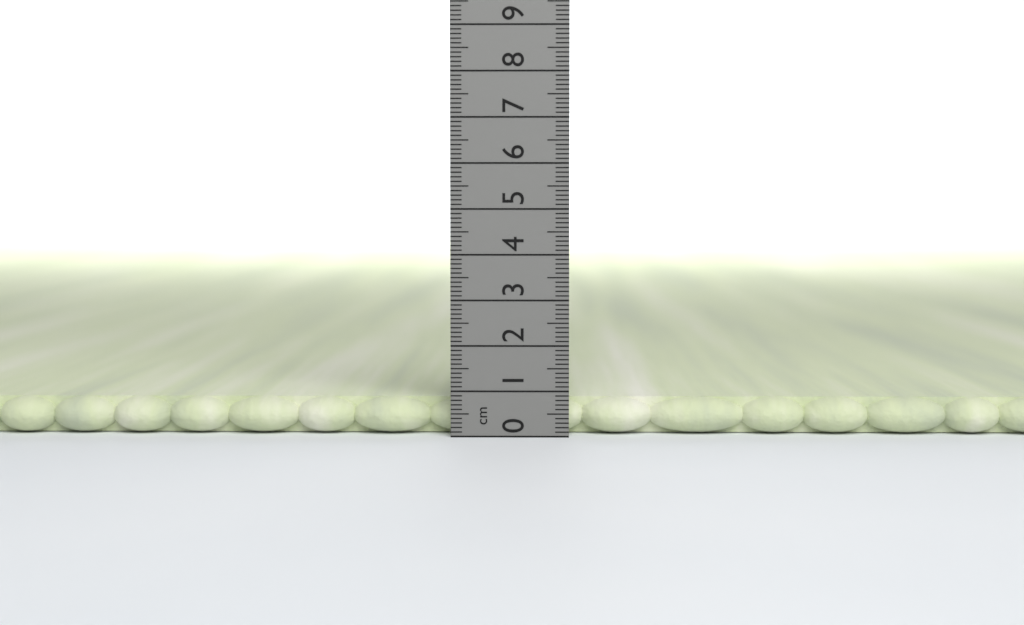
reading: 0.8 cm
